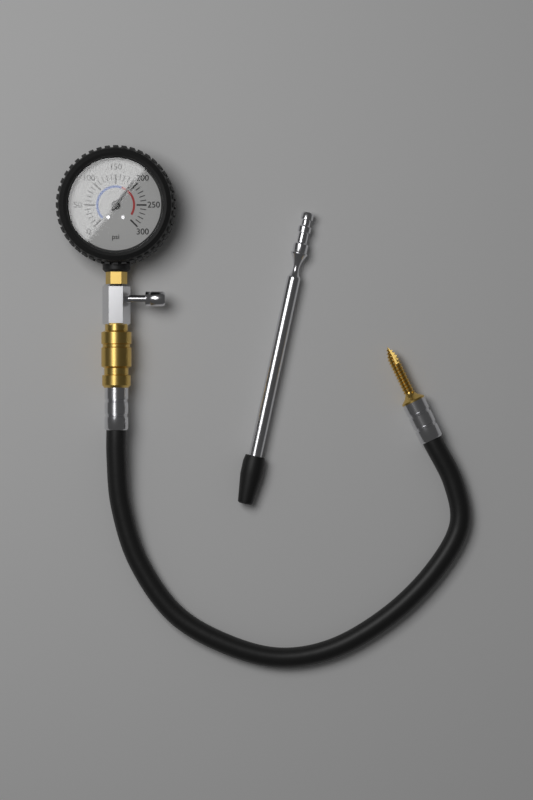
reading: 190 psi
